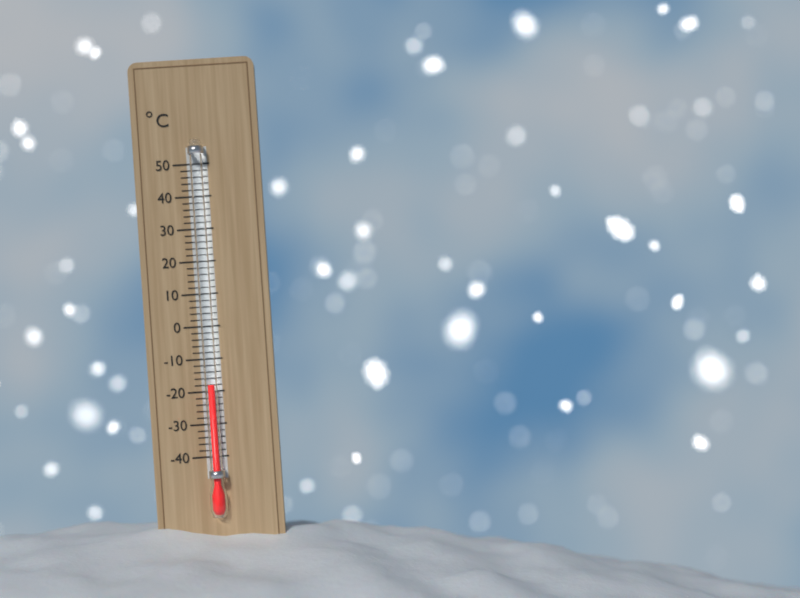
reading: -18 °C
